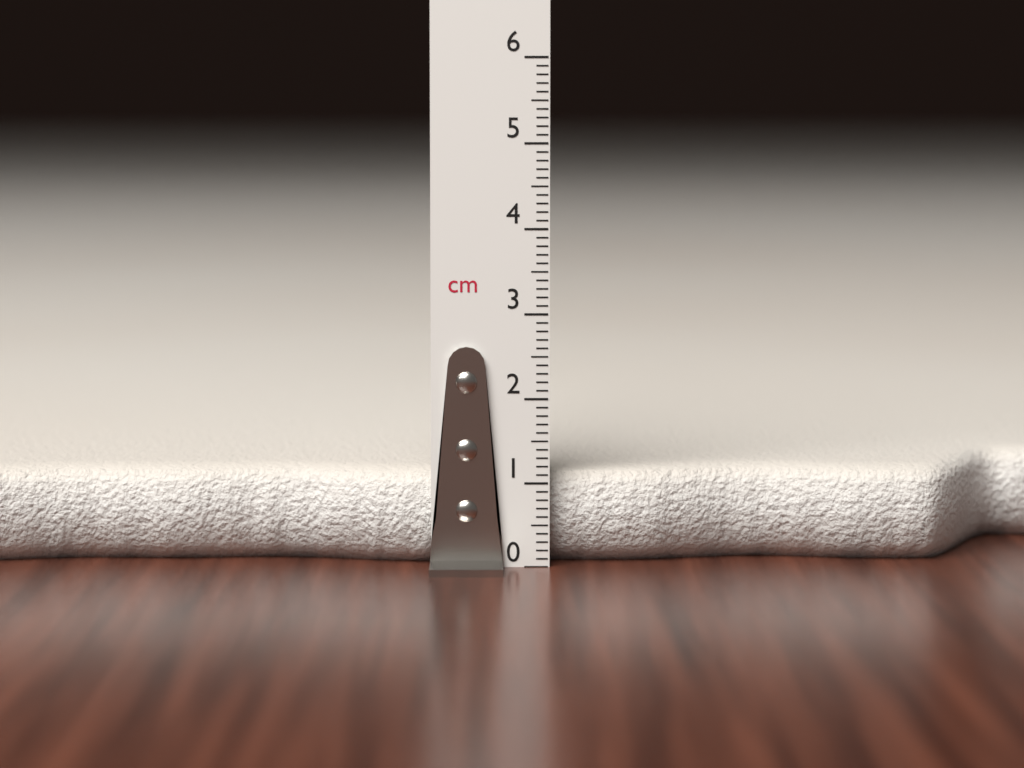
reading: 1.1 cm
